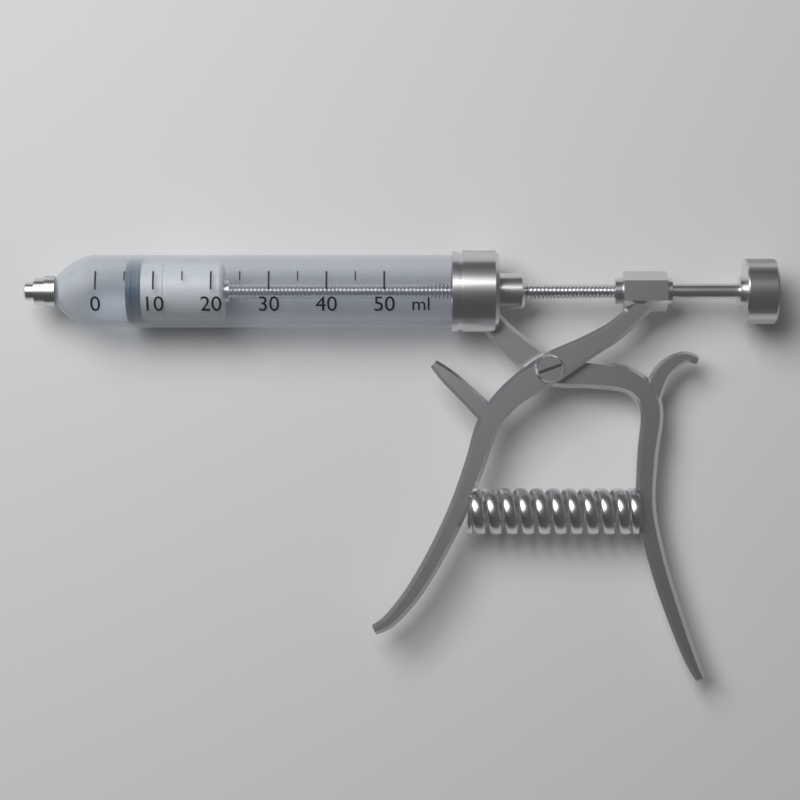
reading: 5 ml
